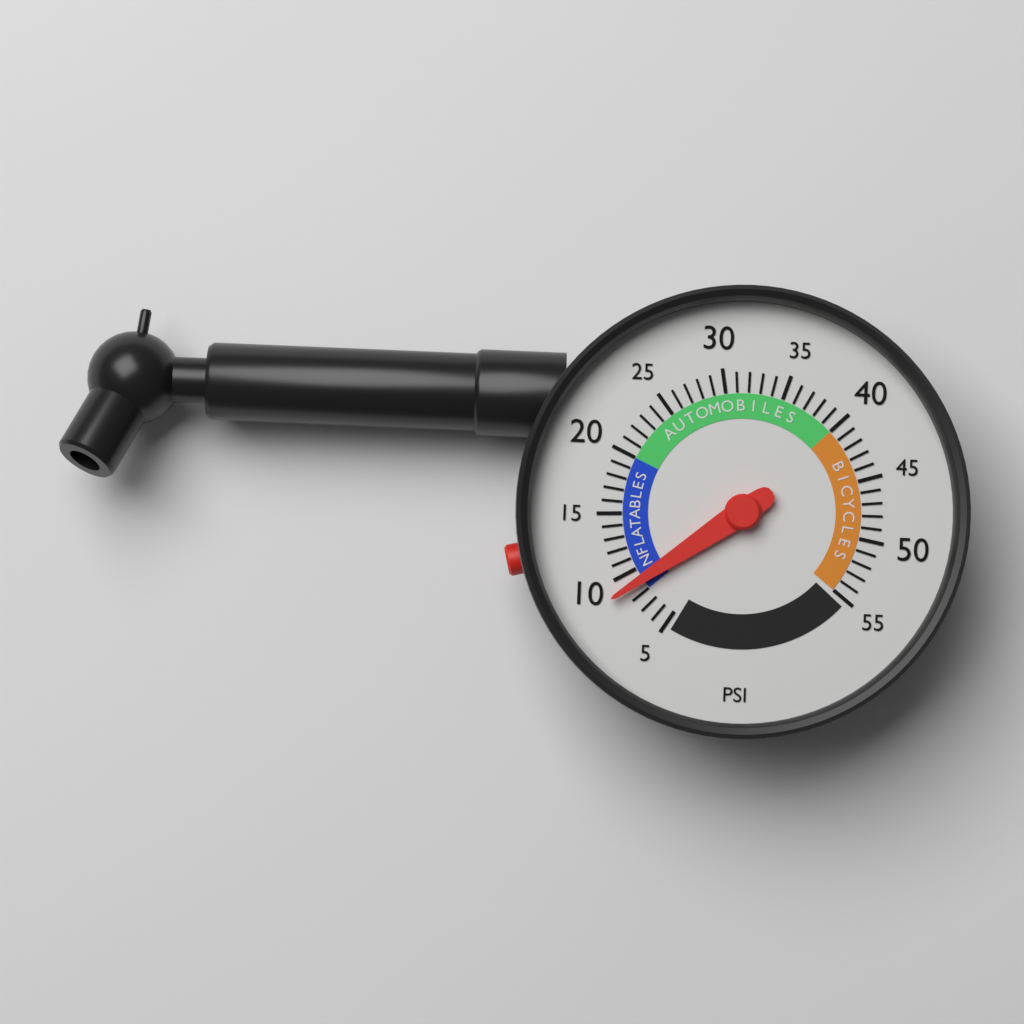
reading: 9 psi
